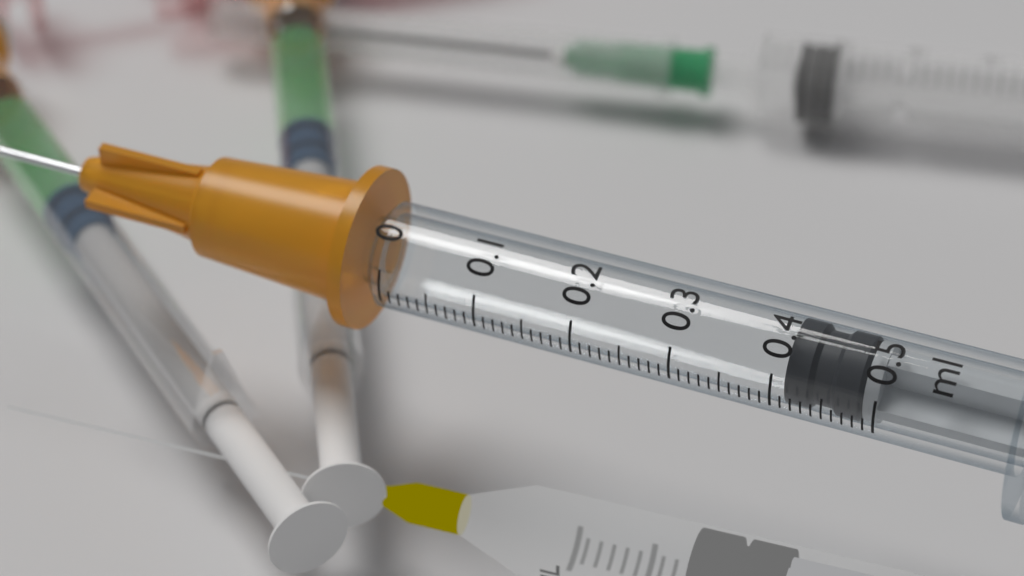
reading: 0.41 ml
